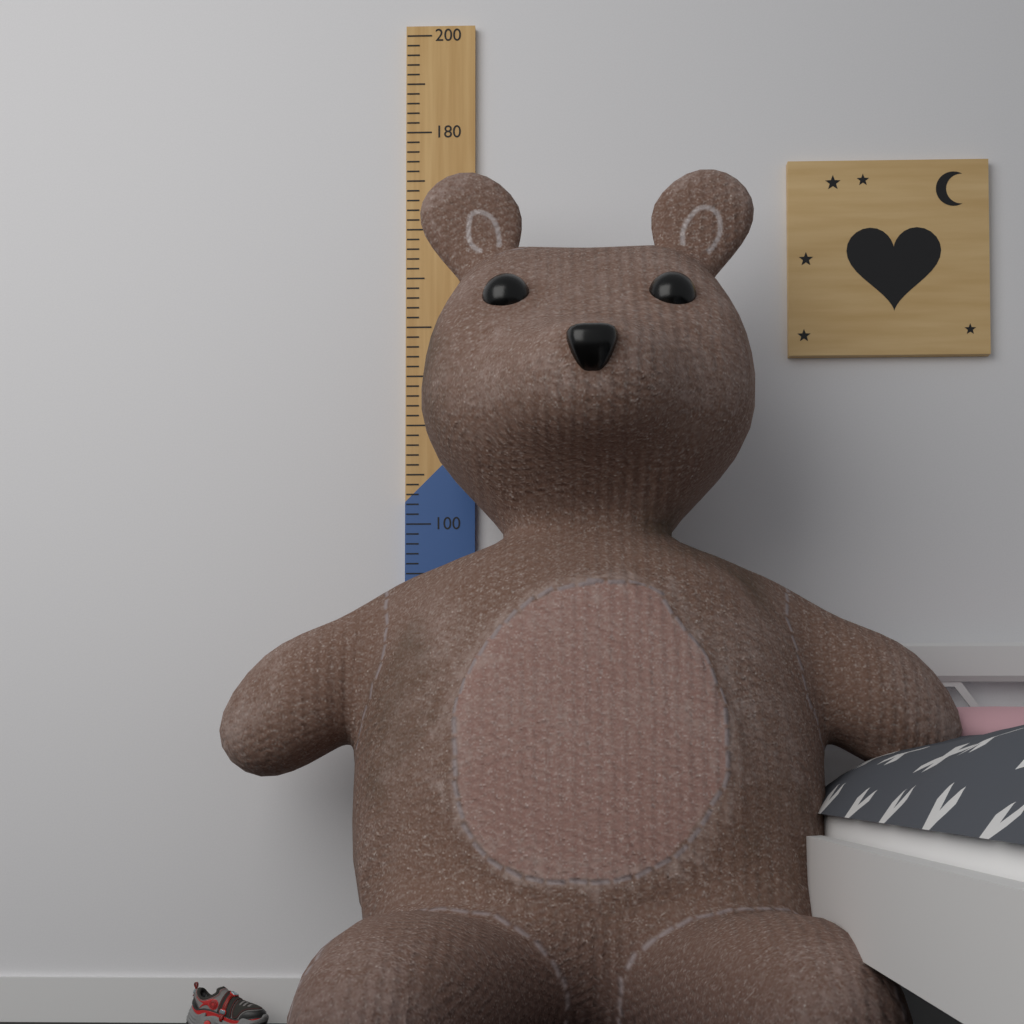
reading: 160 (no unit)
